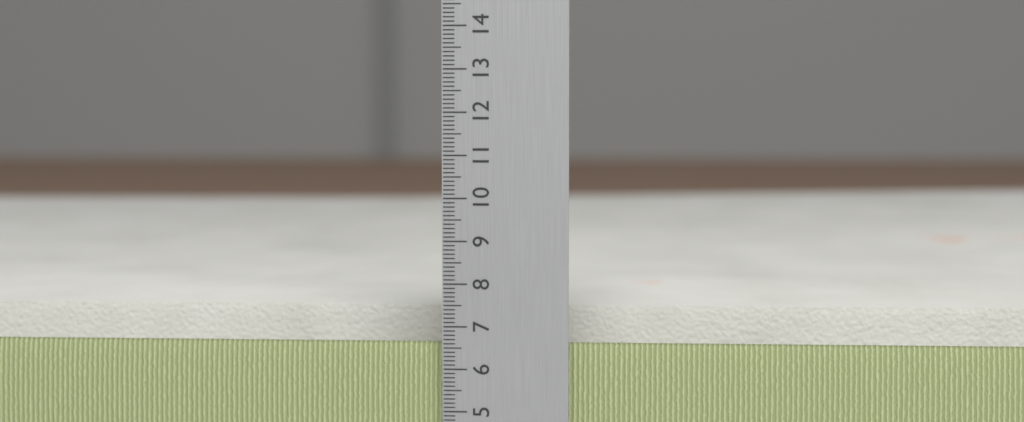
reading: 7.1 (no unit)
